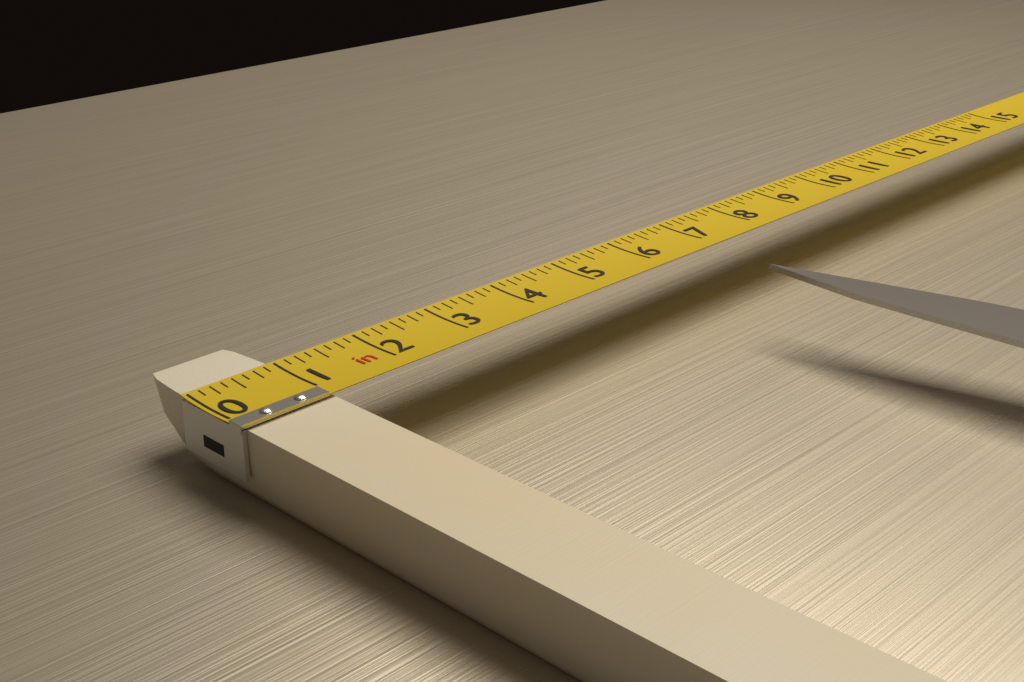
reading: 1.000 in
